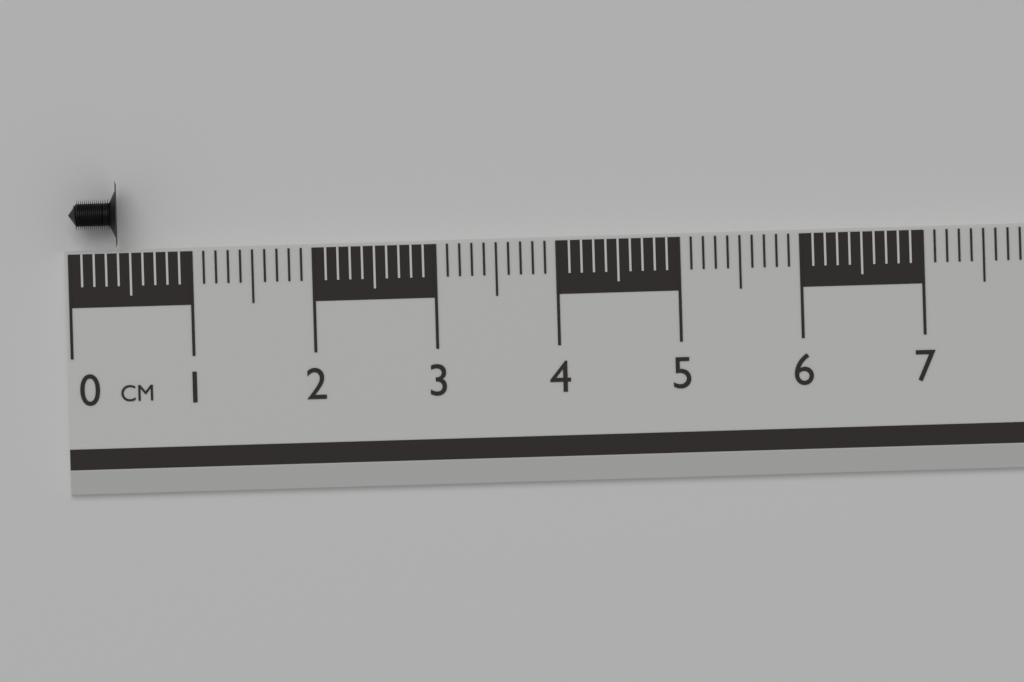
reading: 0.4 cm
